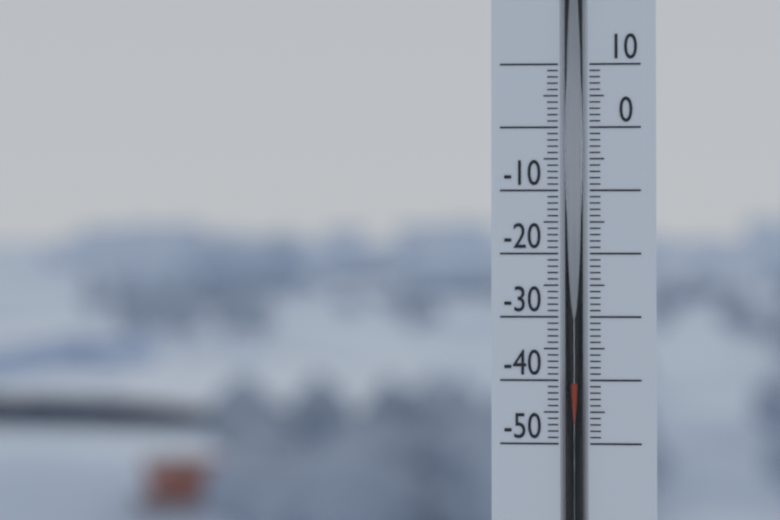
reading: -40 (no unit)
